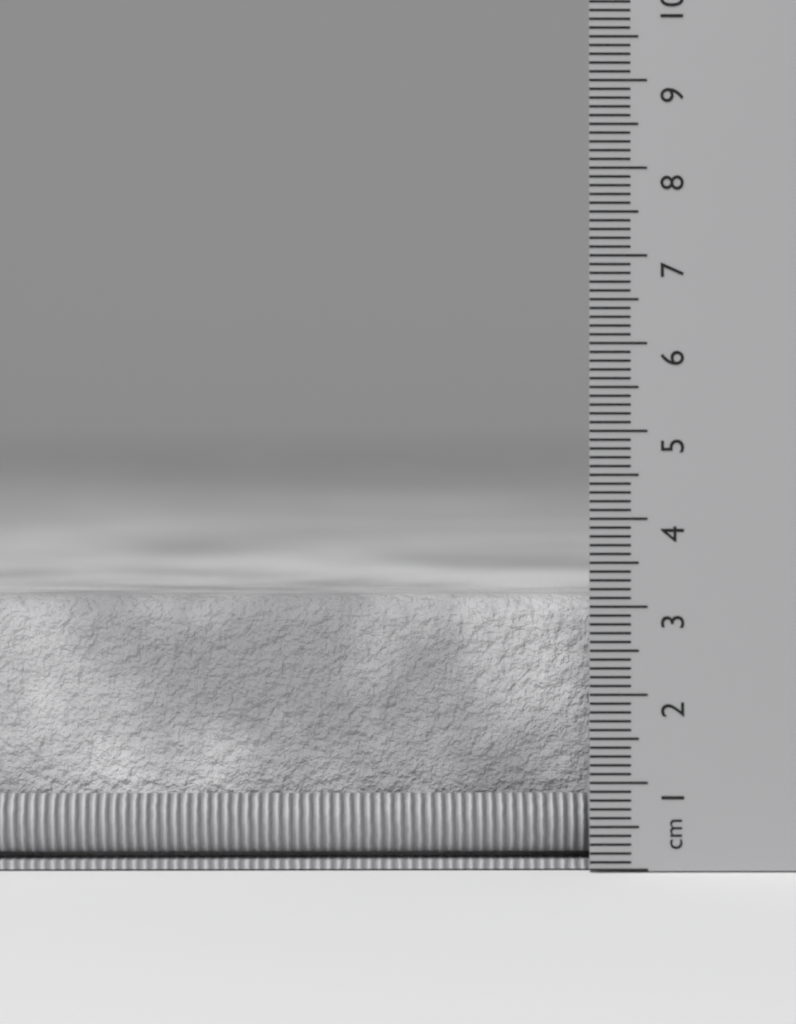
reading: 3.1 cm
